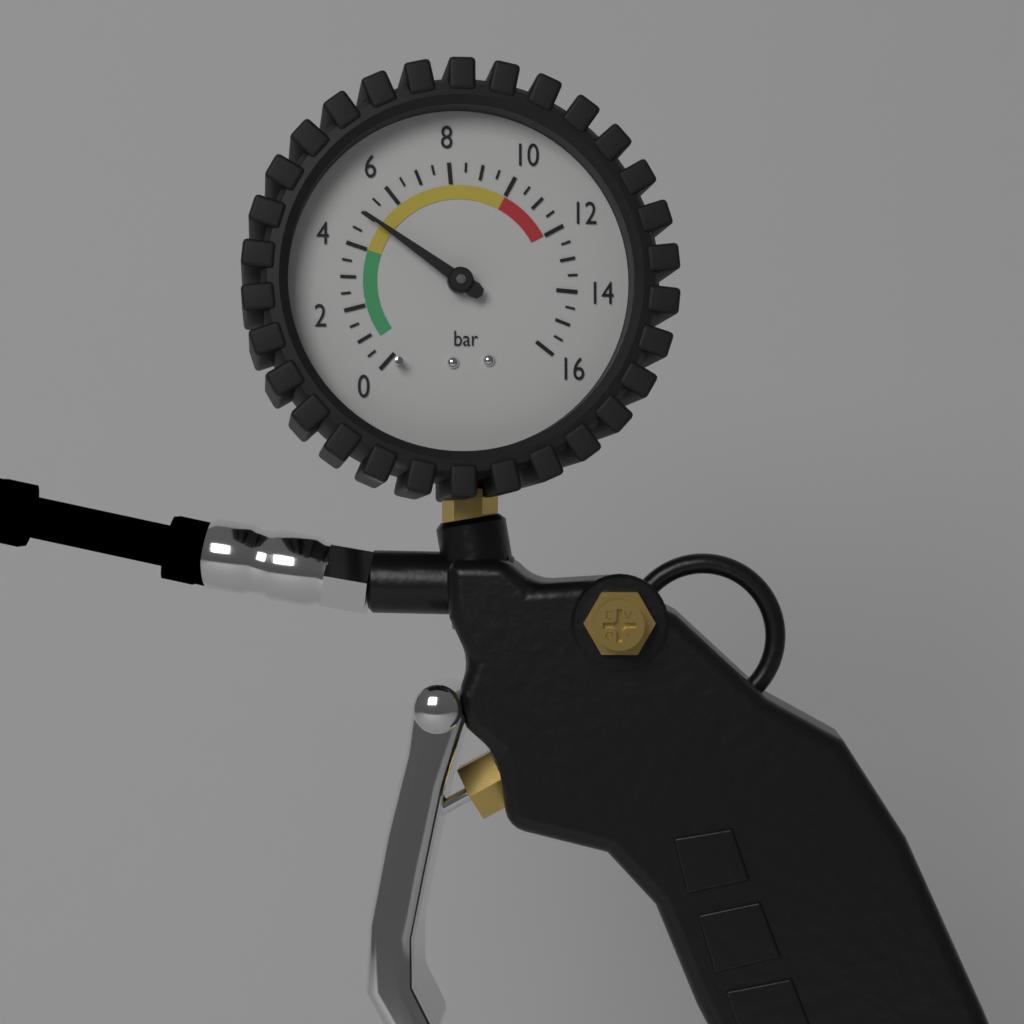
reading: 5.0 bar
